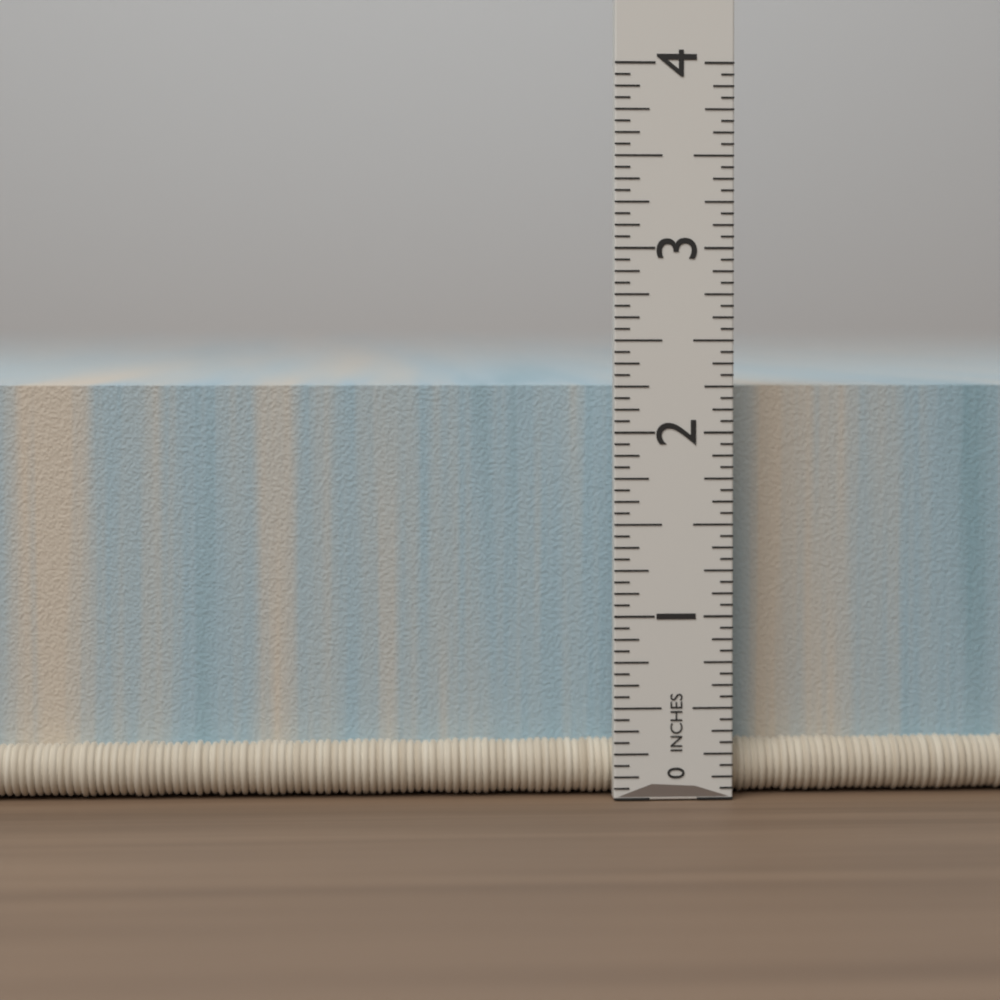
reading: 2.2500 in
